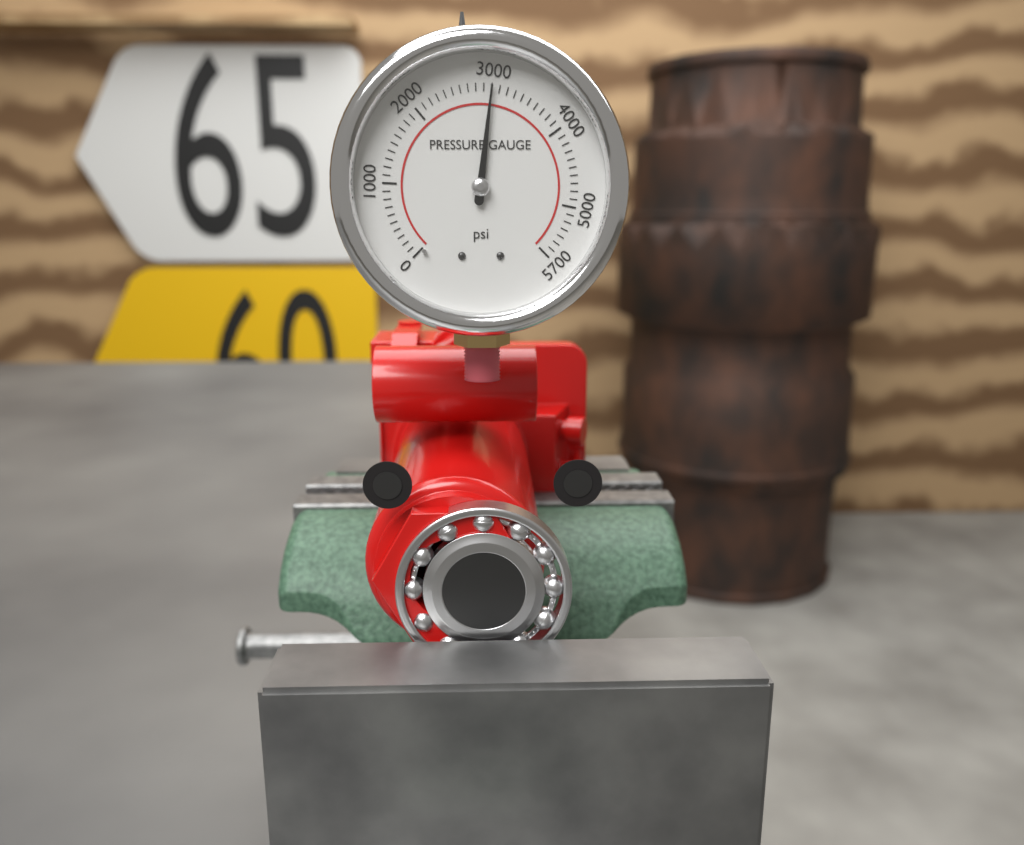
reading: 3000 psi
